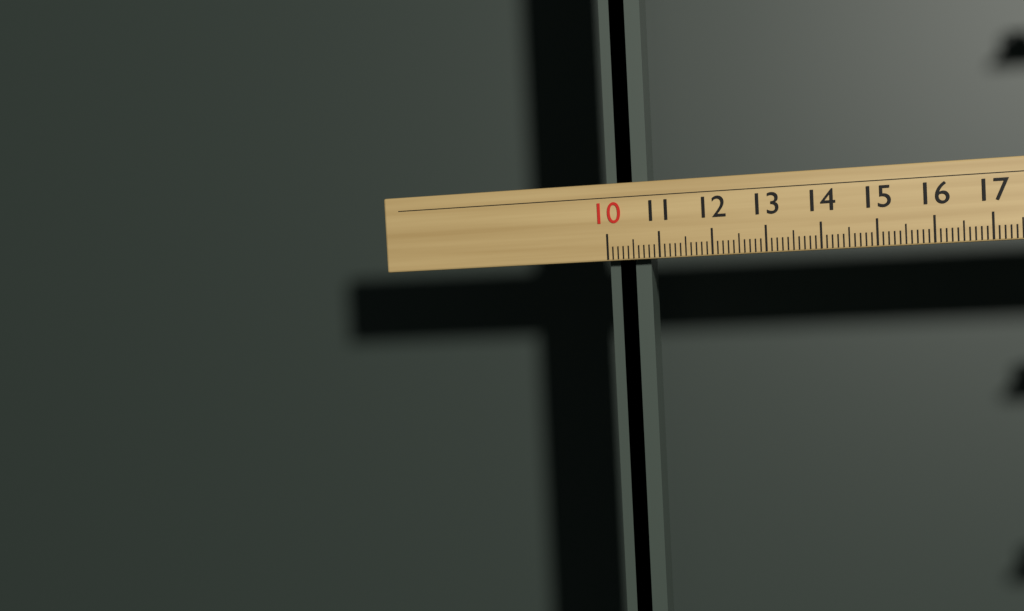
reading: 10.8 cm
